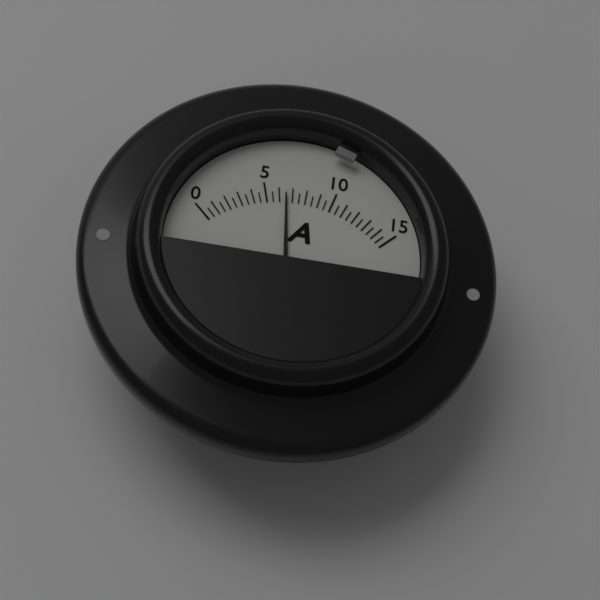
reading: 6.5 A
